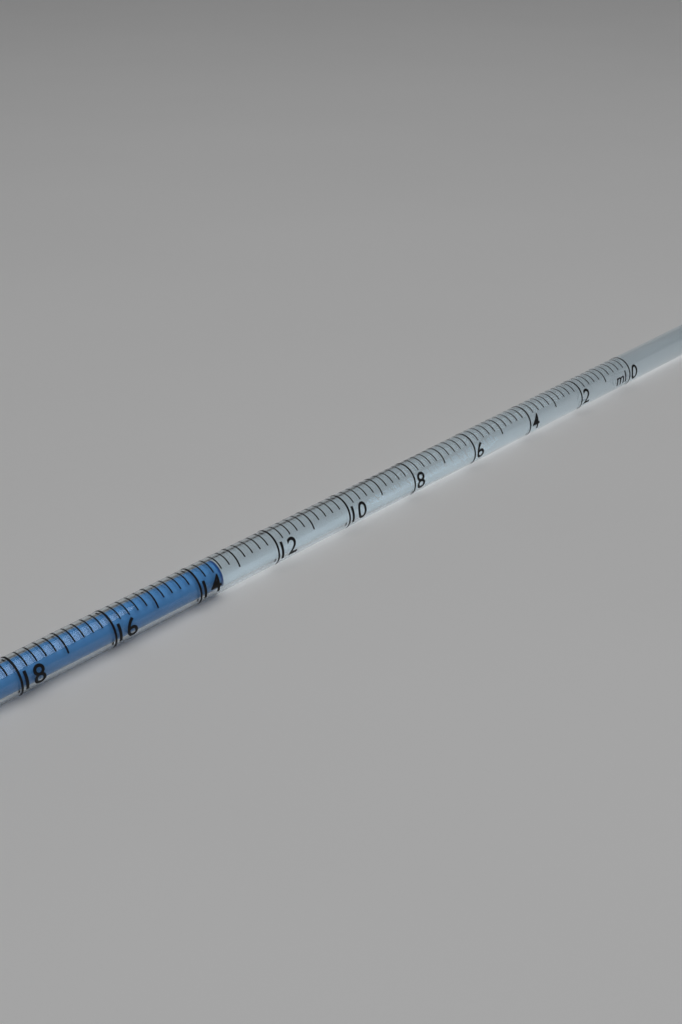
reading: 13.4 ml
